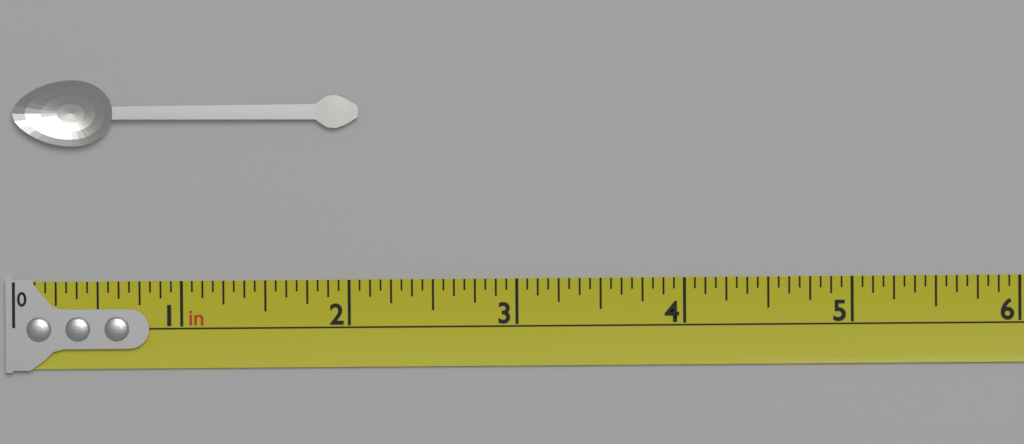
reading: 2.0625 in
